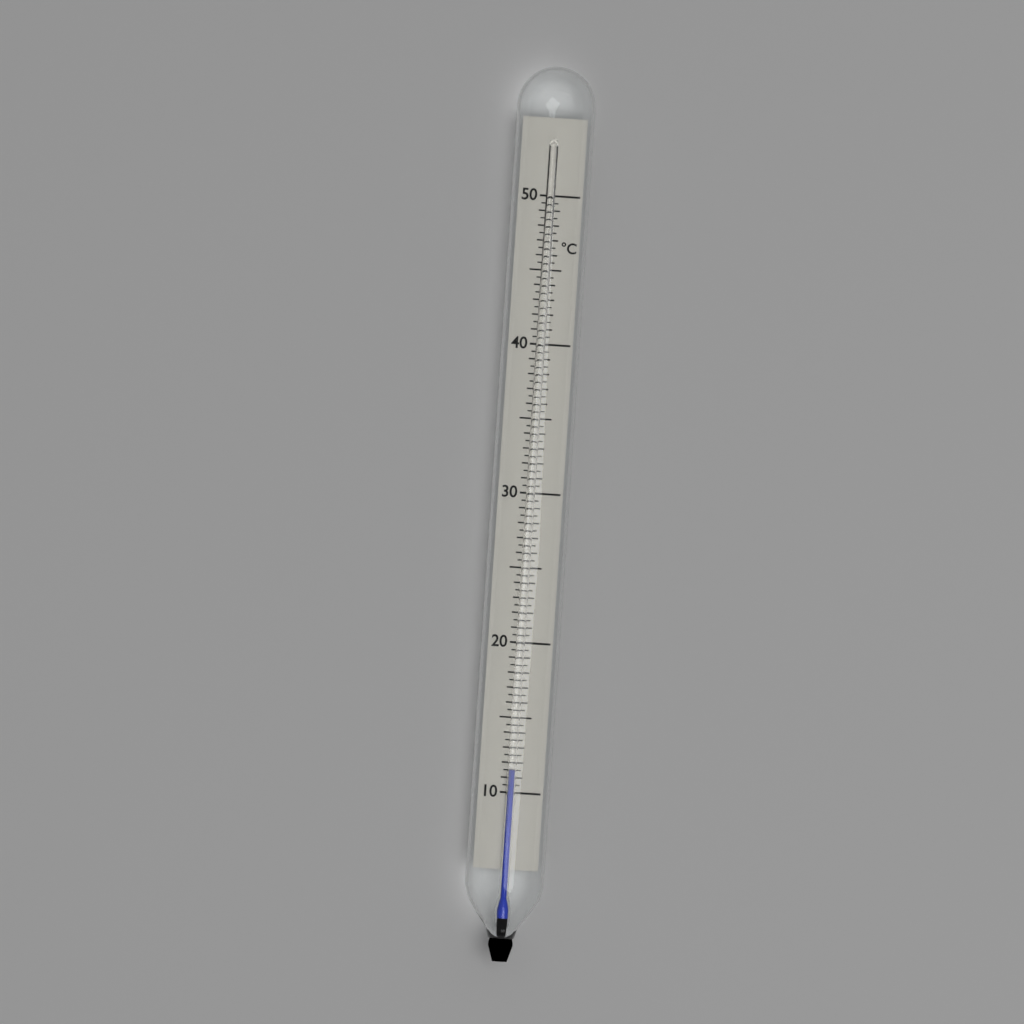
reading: 11.5 °C
